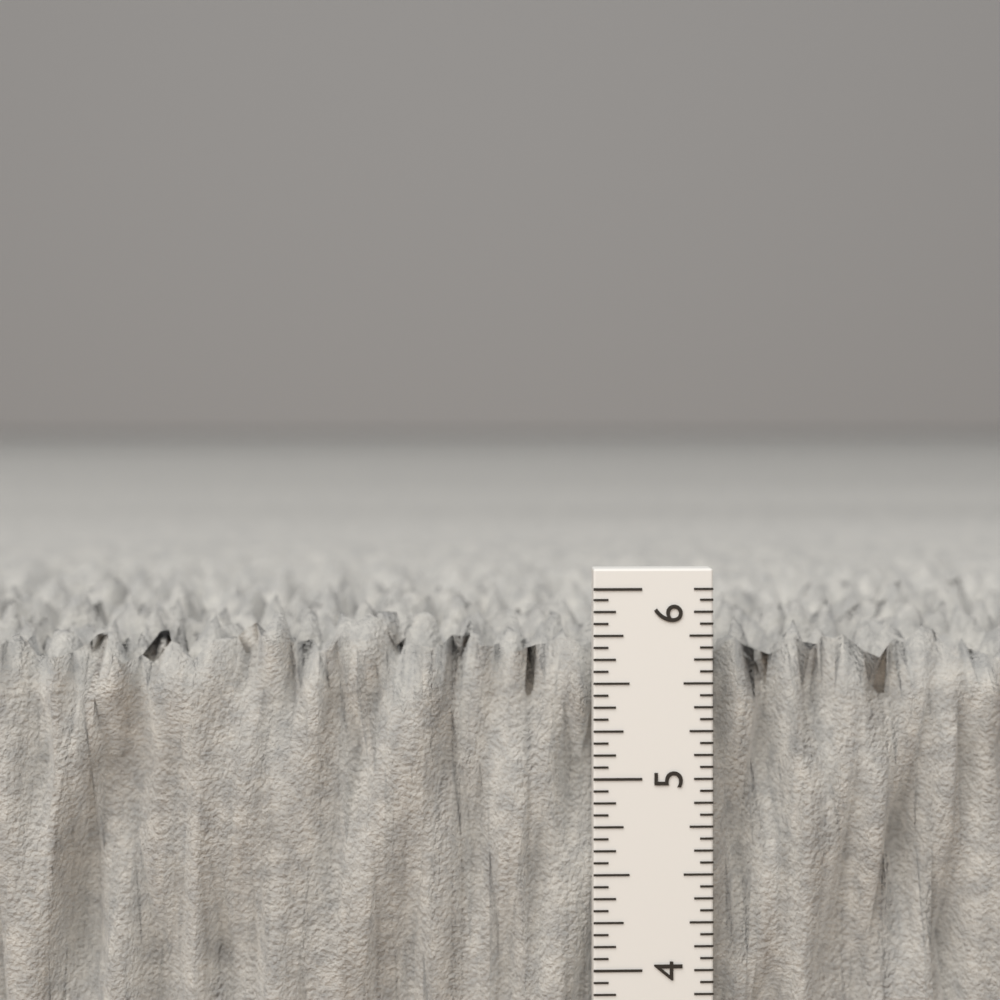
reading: 5.8125 in
